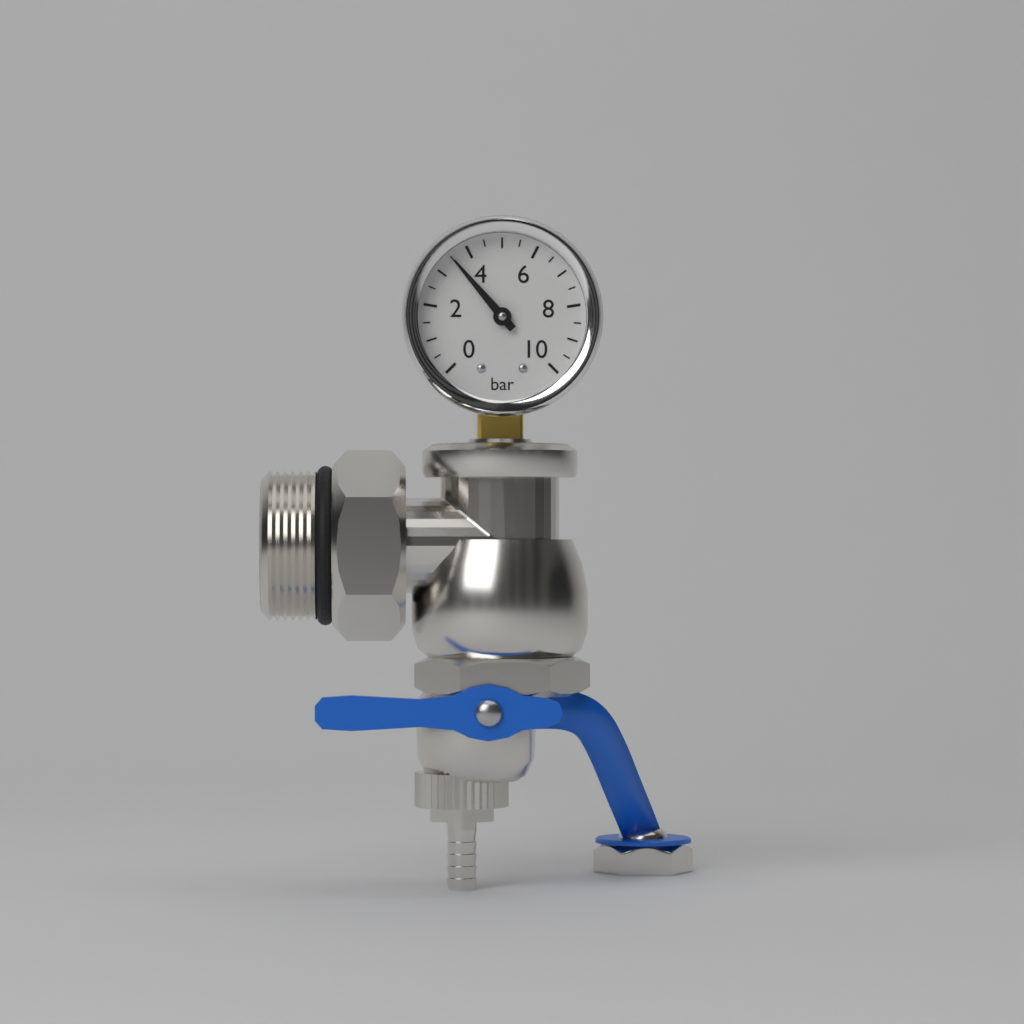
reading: 3.5 bar
